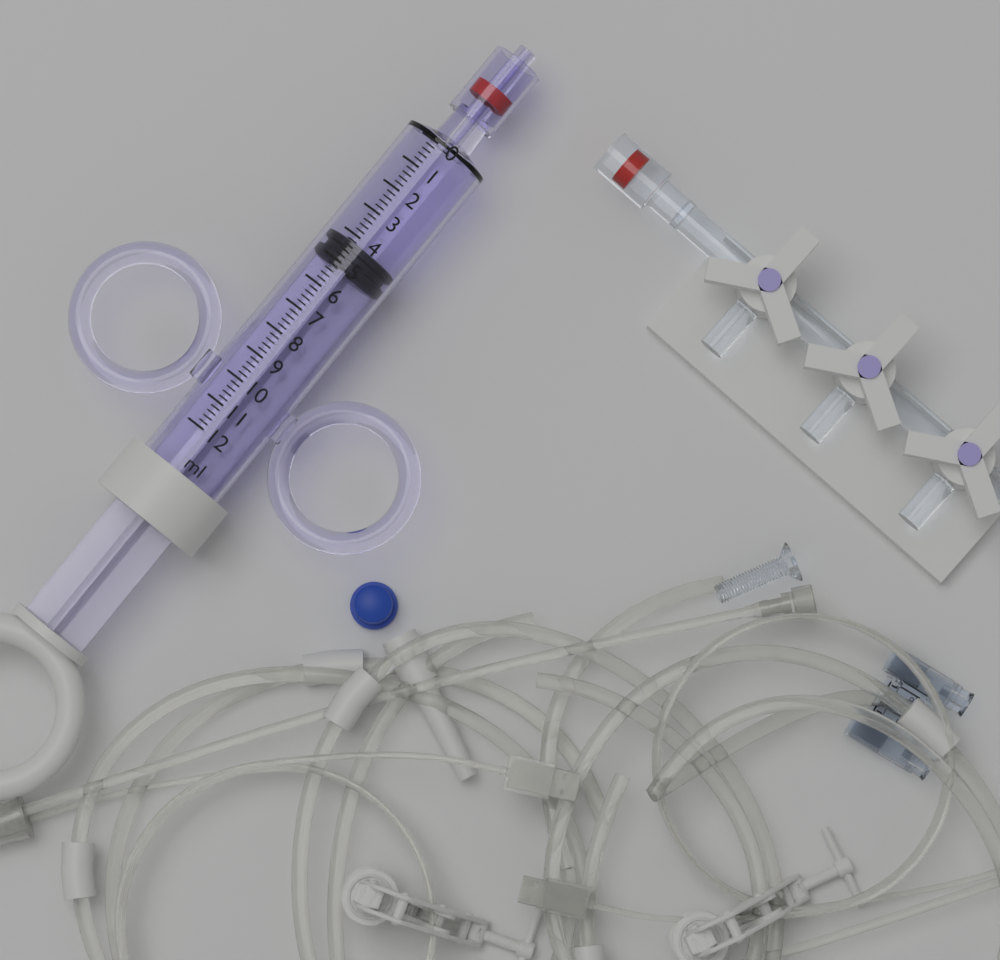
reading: 4.2 ml
